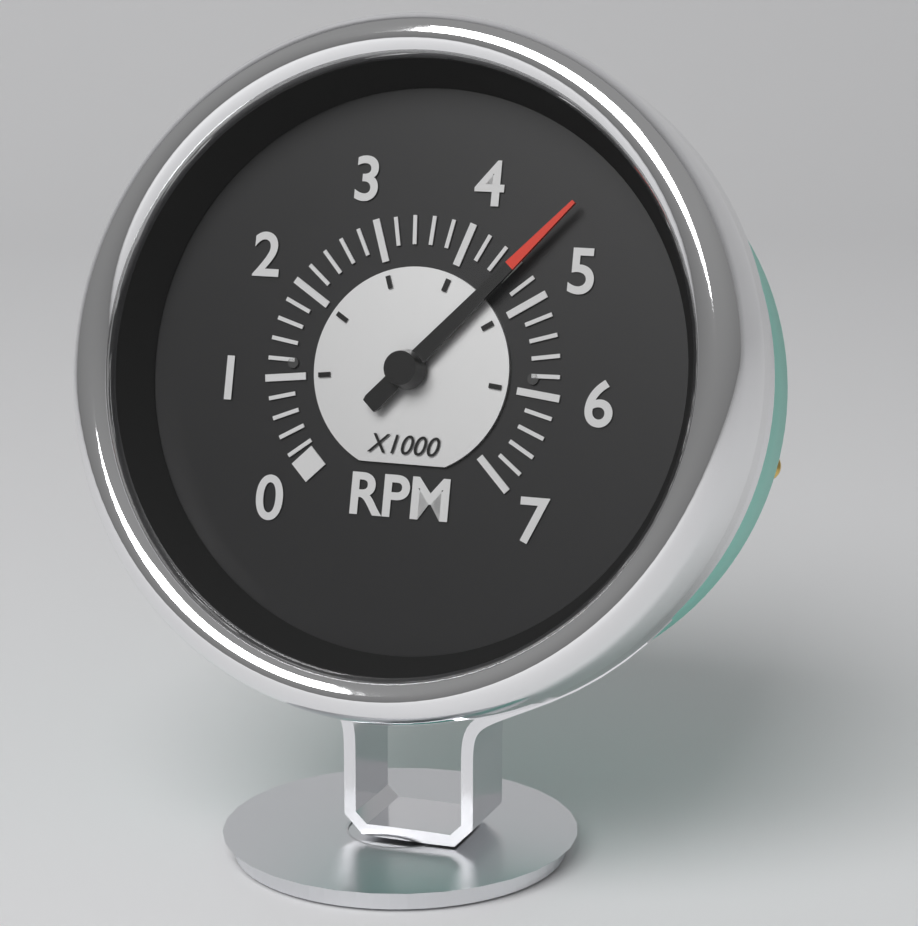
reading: 4600 RPM
